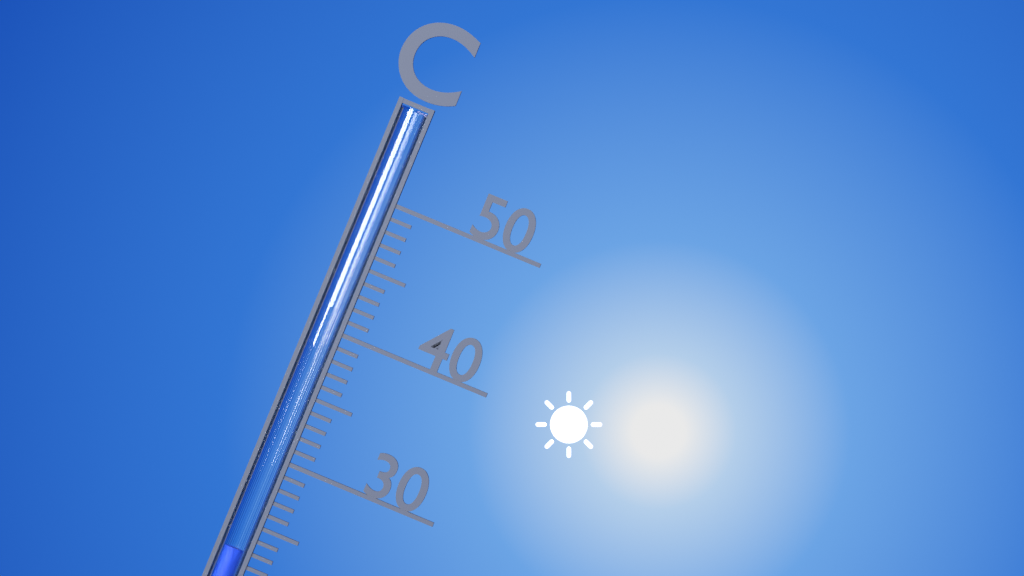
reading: 23 °C
